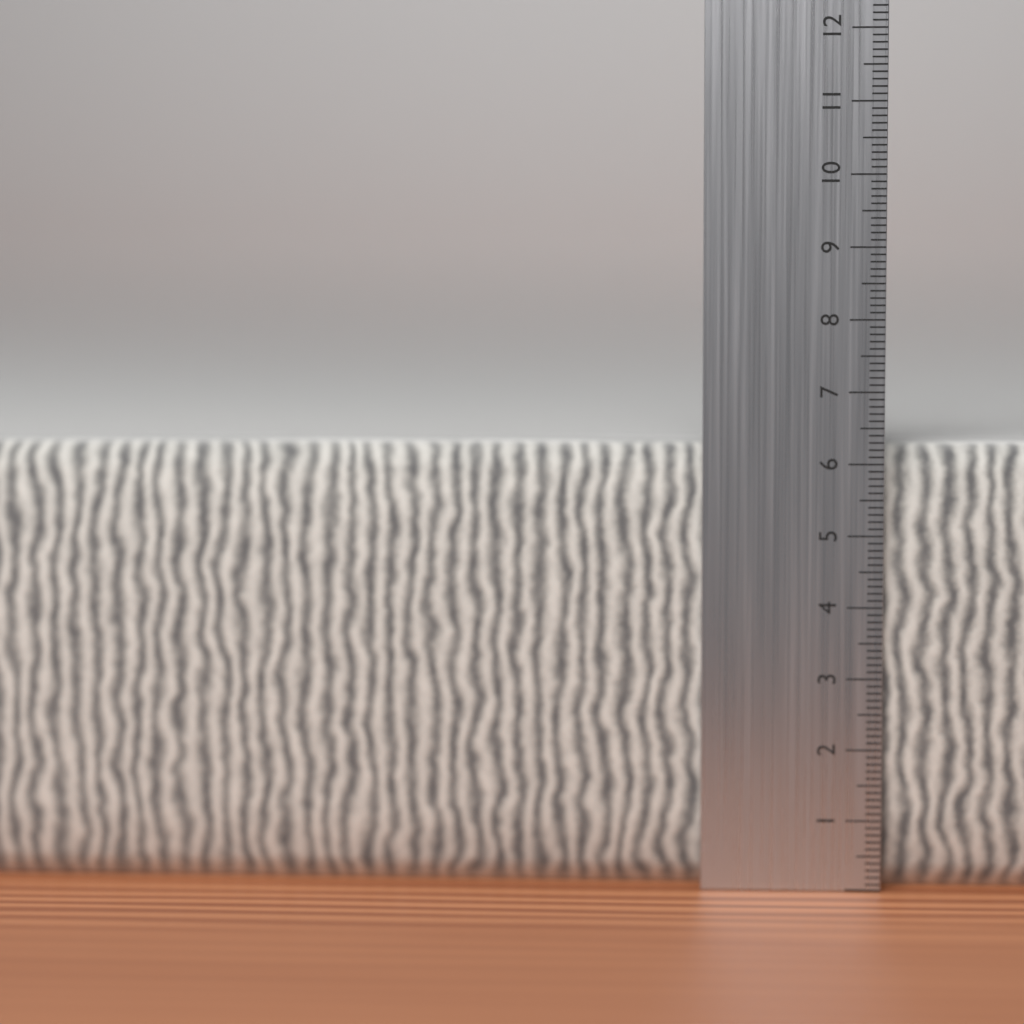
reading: 6.3 cm
